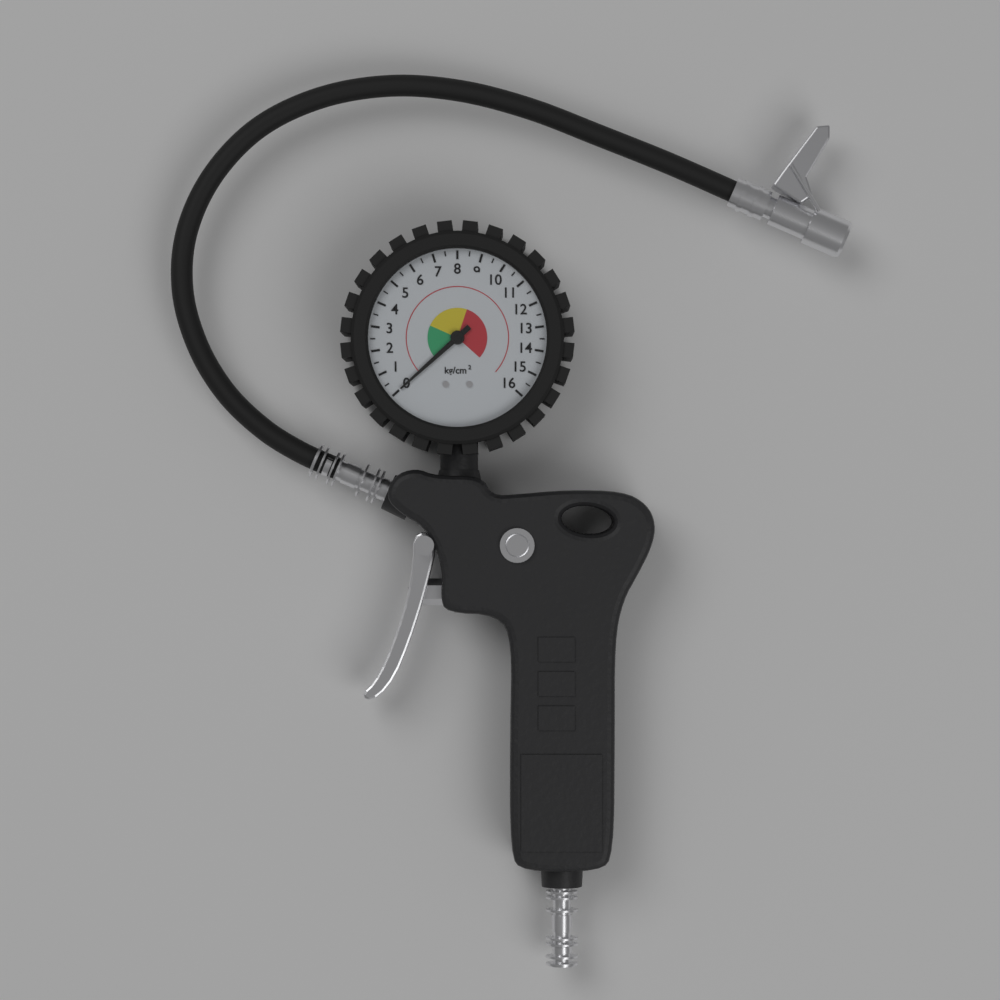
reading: 0.0 kg/cm²
